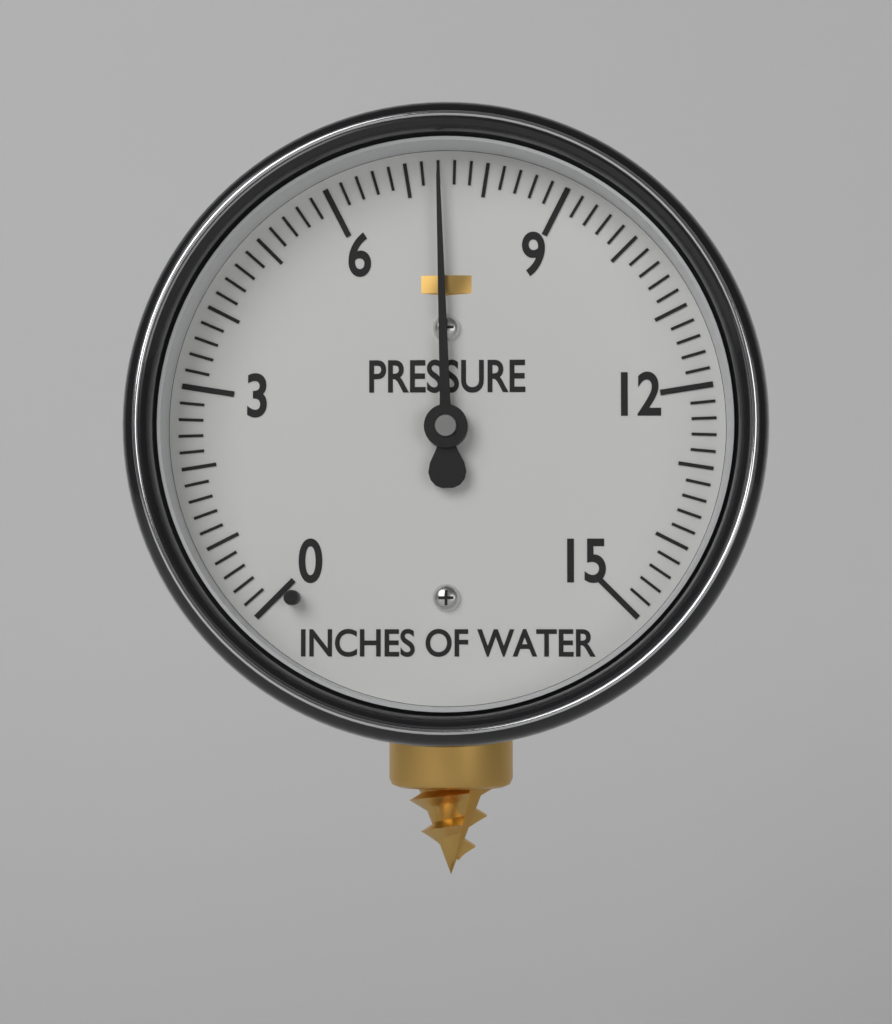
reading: 7.4 inches of water
